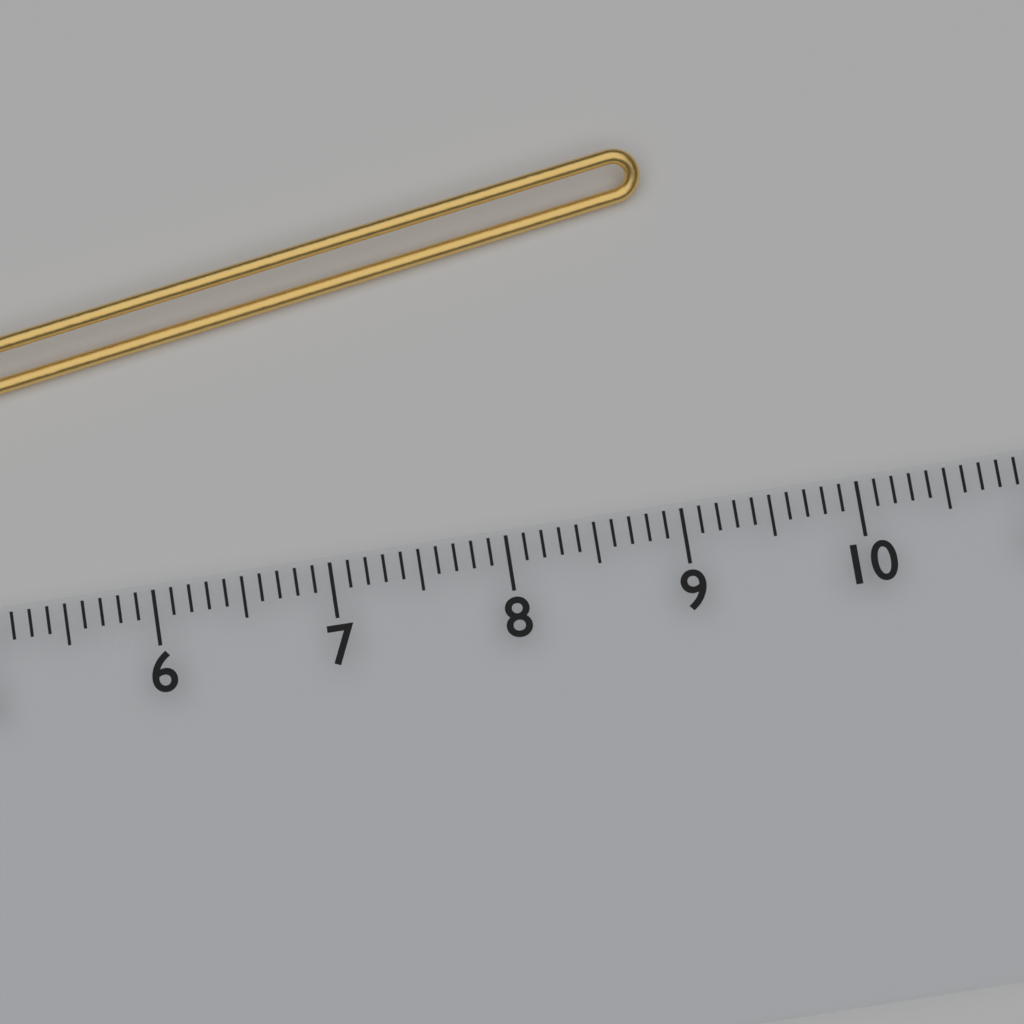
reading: 9.1 cm
